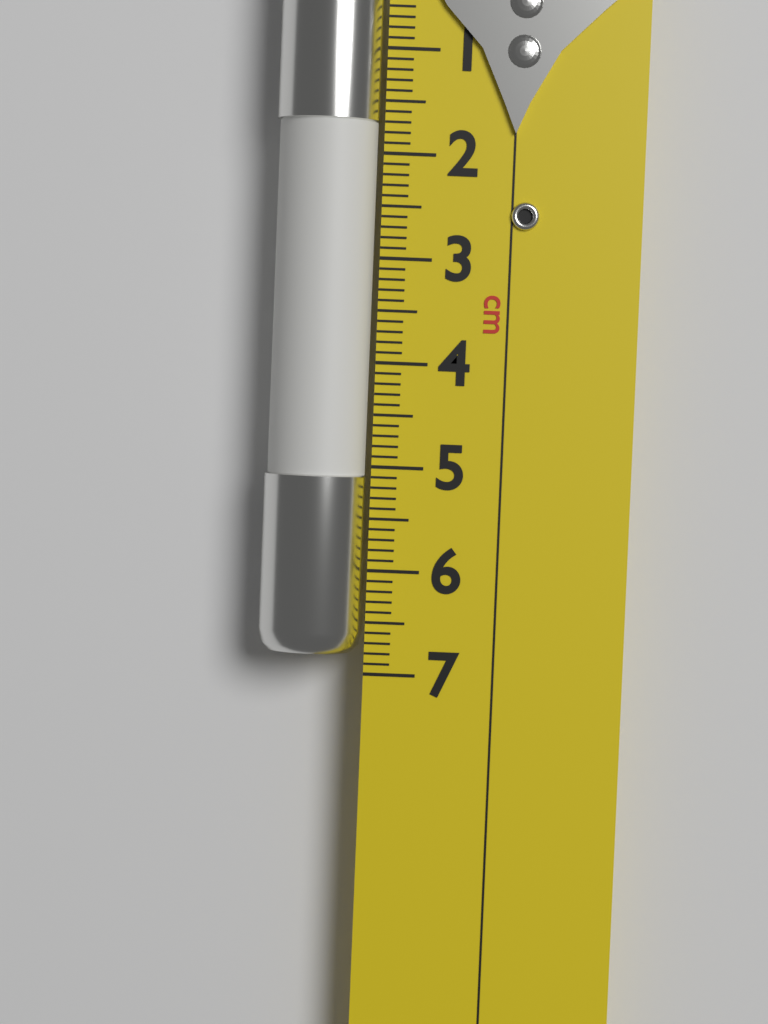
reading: 6.8 cm
